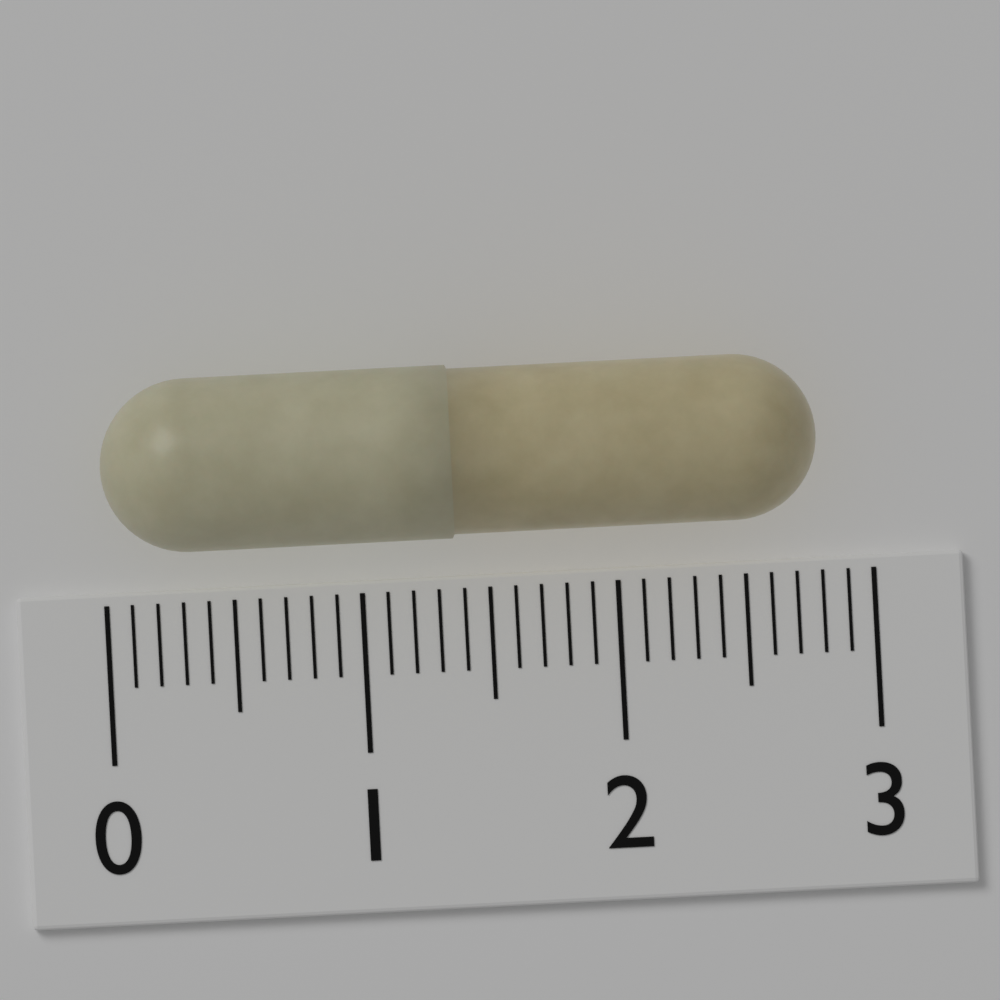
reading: 2.8 (no unit)
